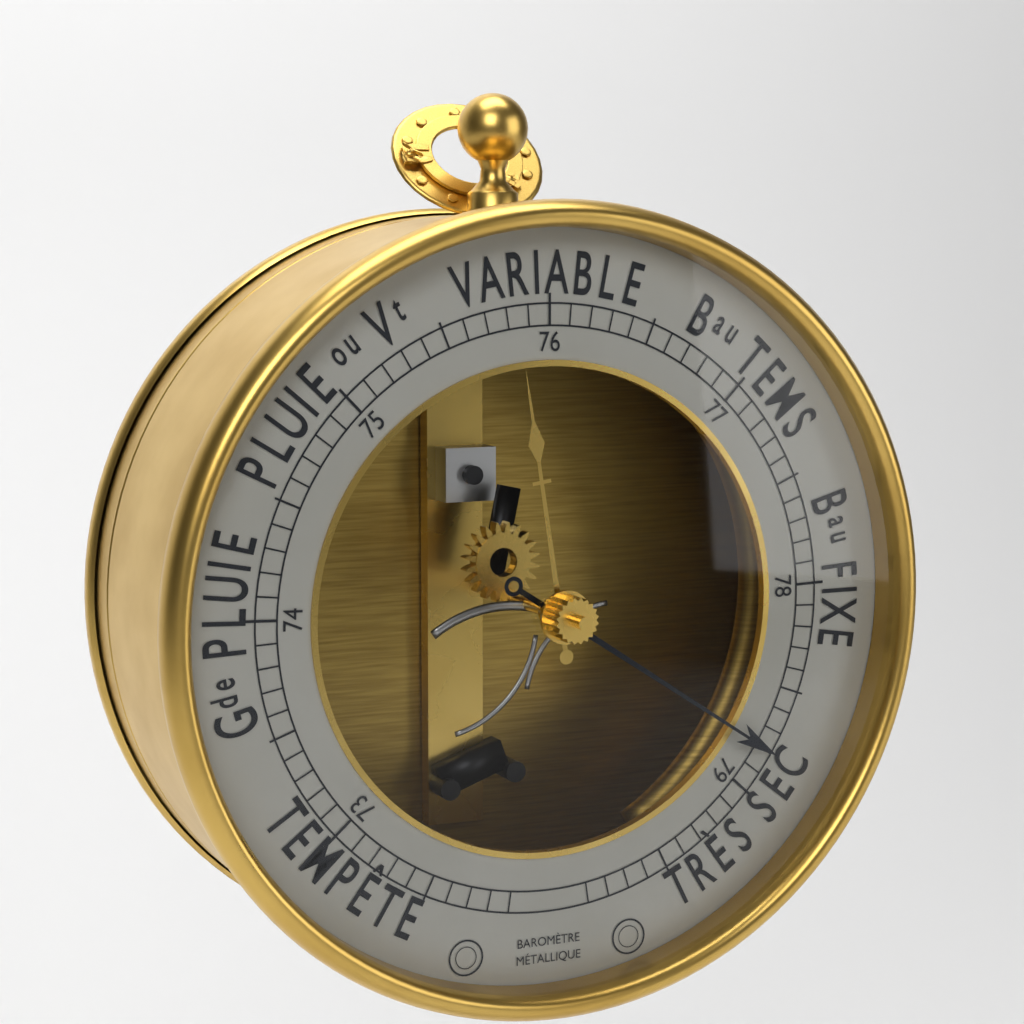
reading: 78.8 (no unit)
